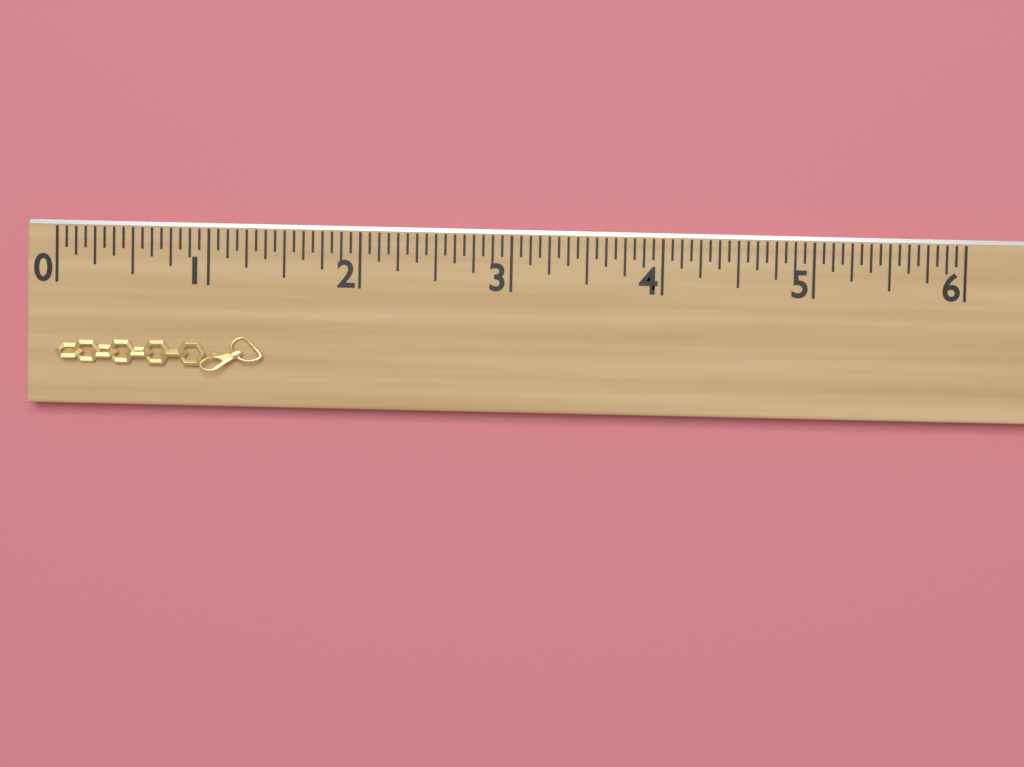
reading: 1.3750 (no unit)
